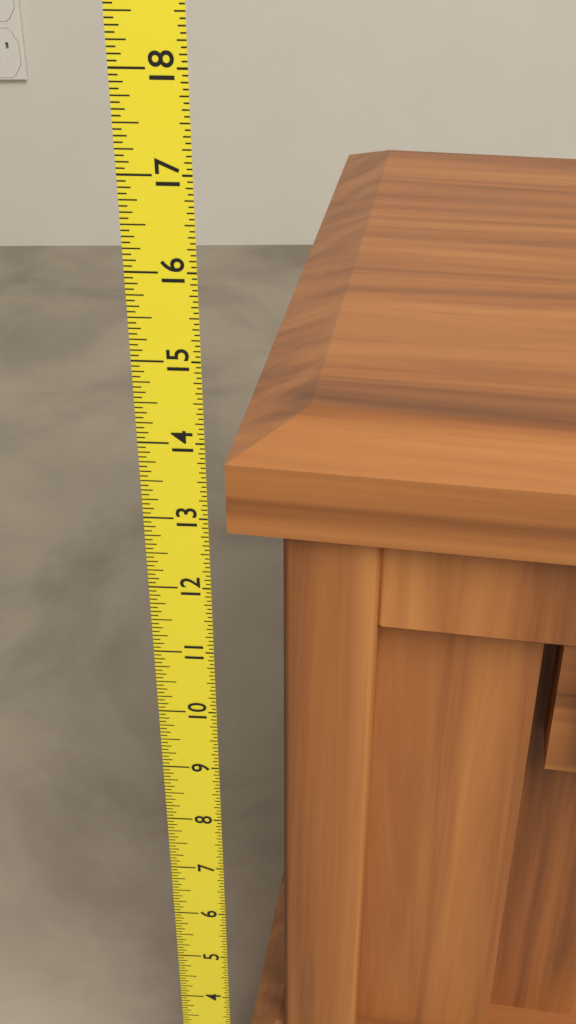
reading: 13.9375 (no unit)
